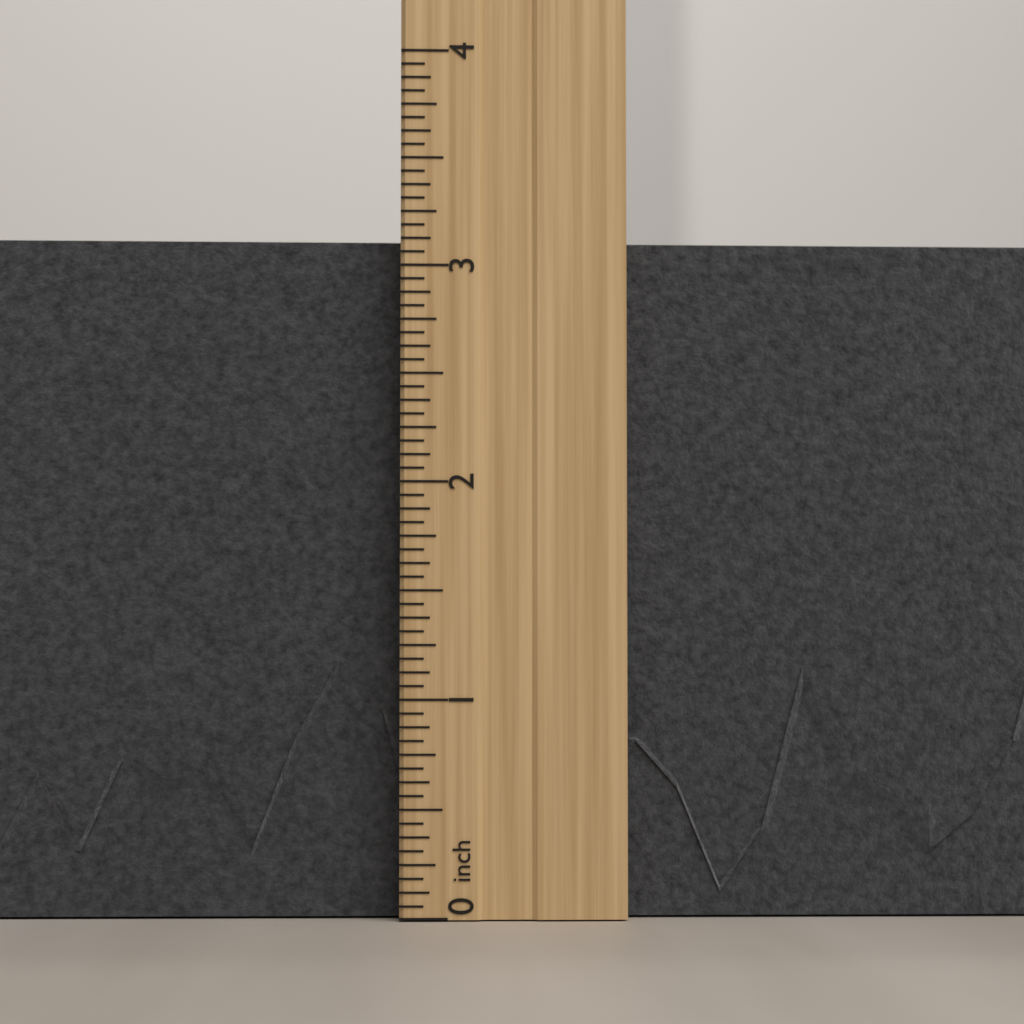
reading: 3.1875 inch
